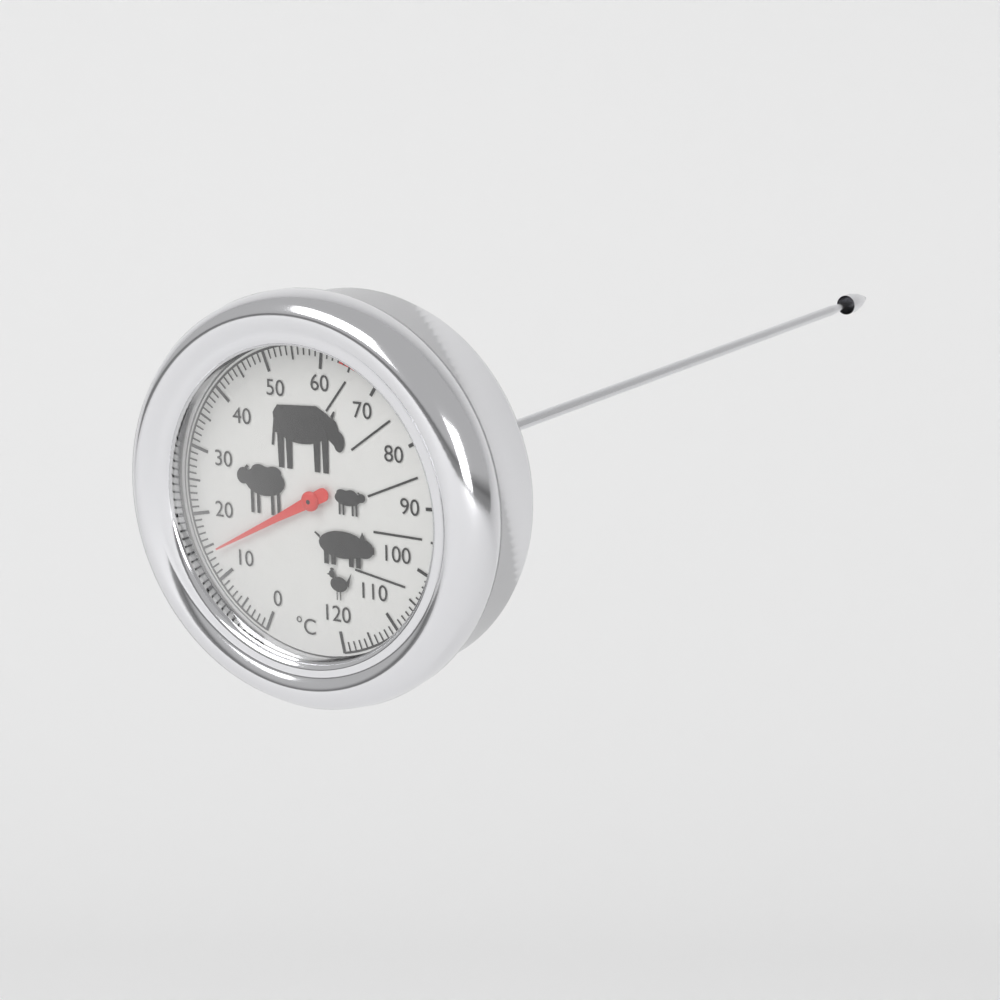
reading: 14 °C
